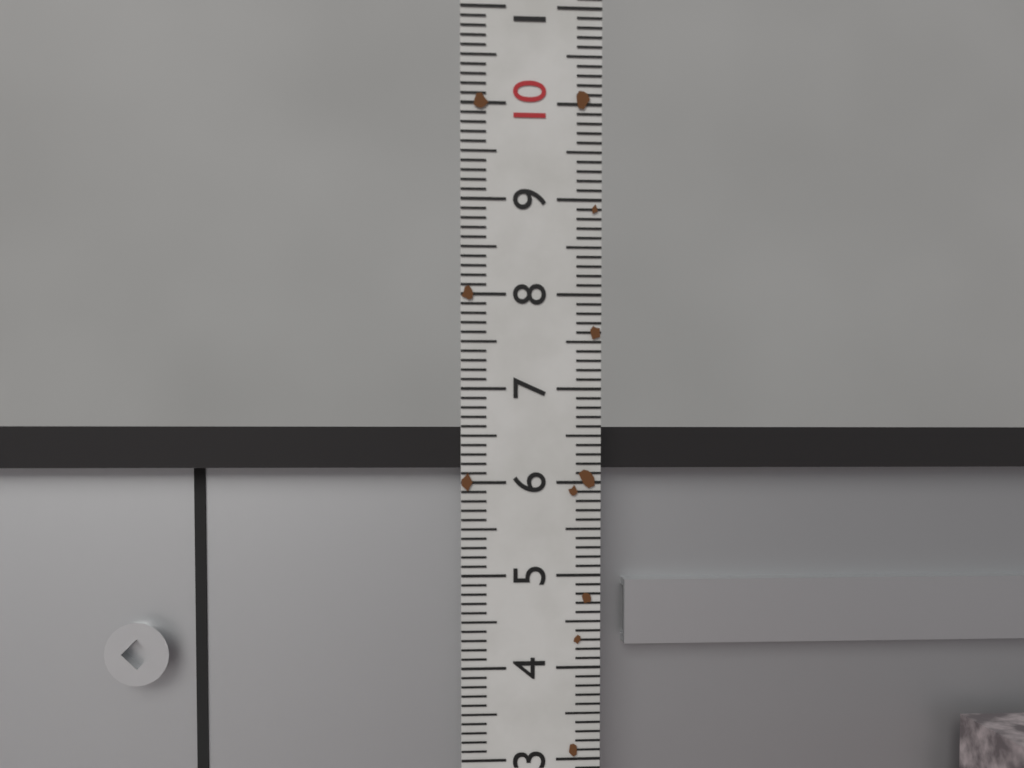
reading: 6.6 (no unit)
